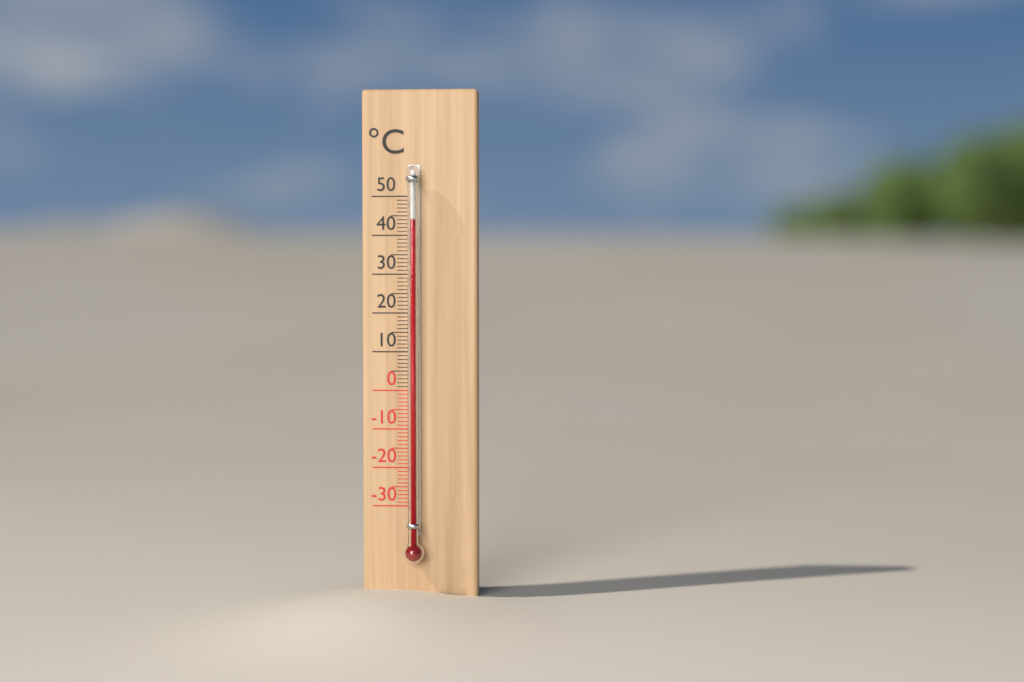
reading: 44 °C
